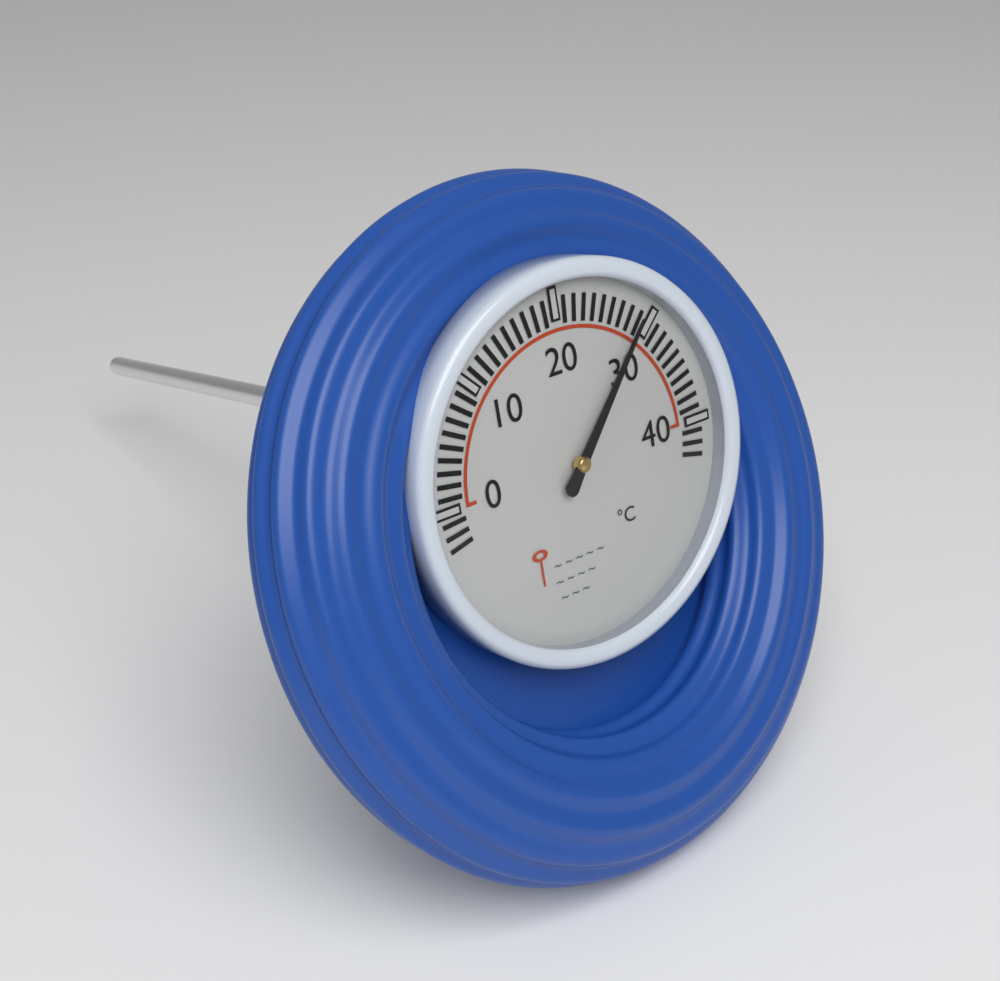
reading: 29 °C
